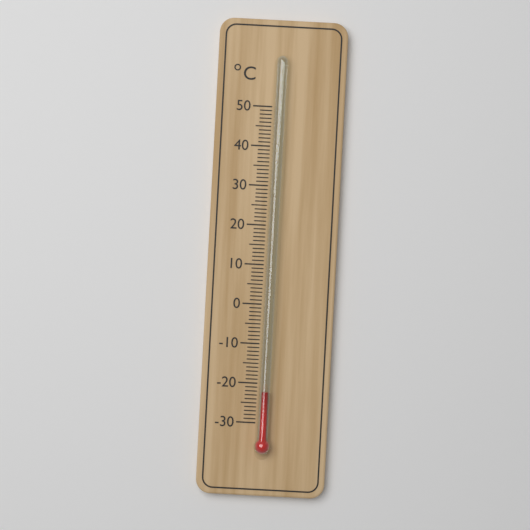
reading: -22 °C
